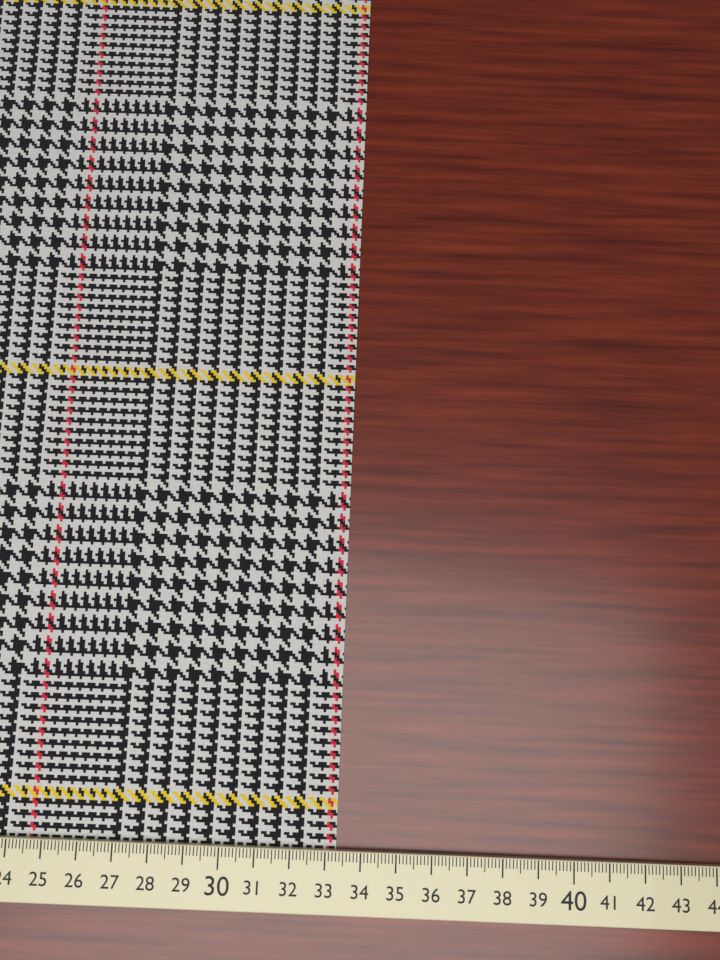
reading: 33.3 cm
